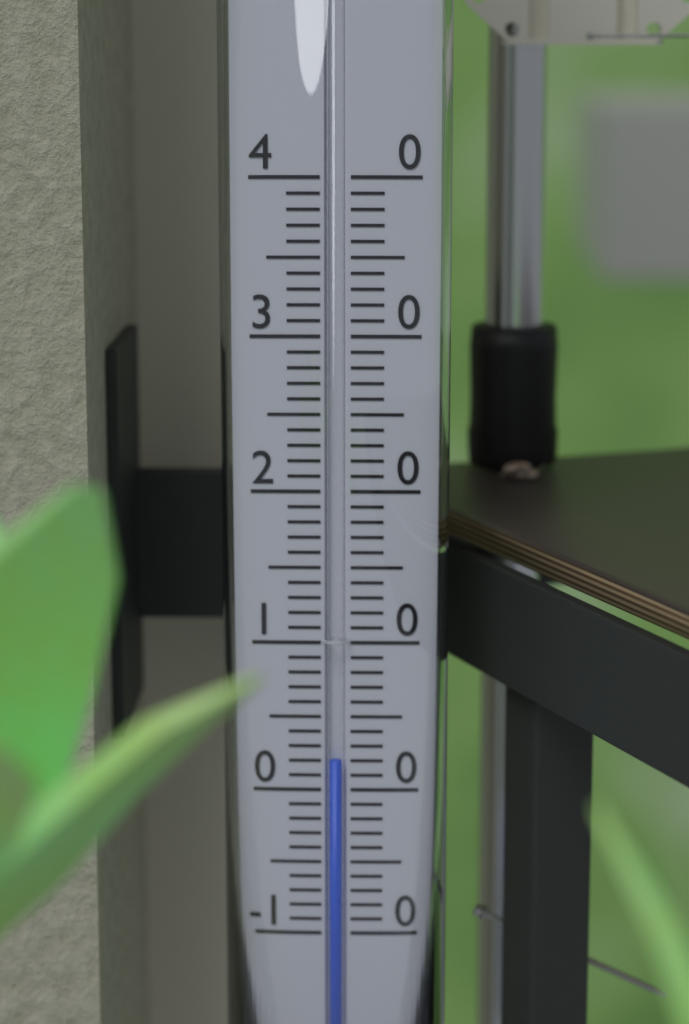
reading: 2 (no unit)
